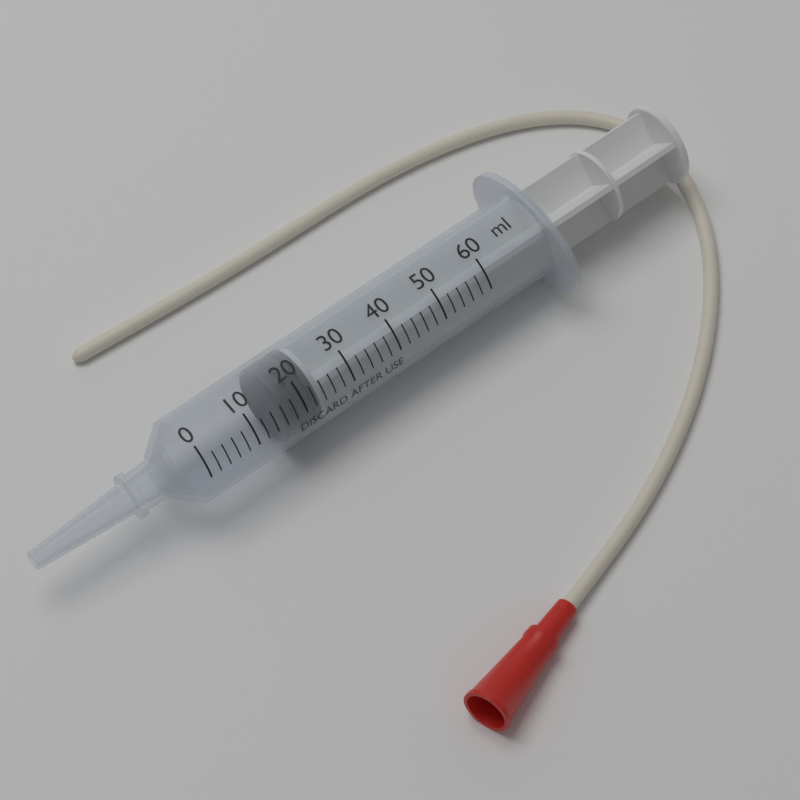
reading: 16 ml
